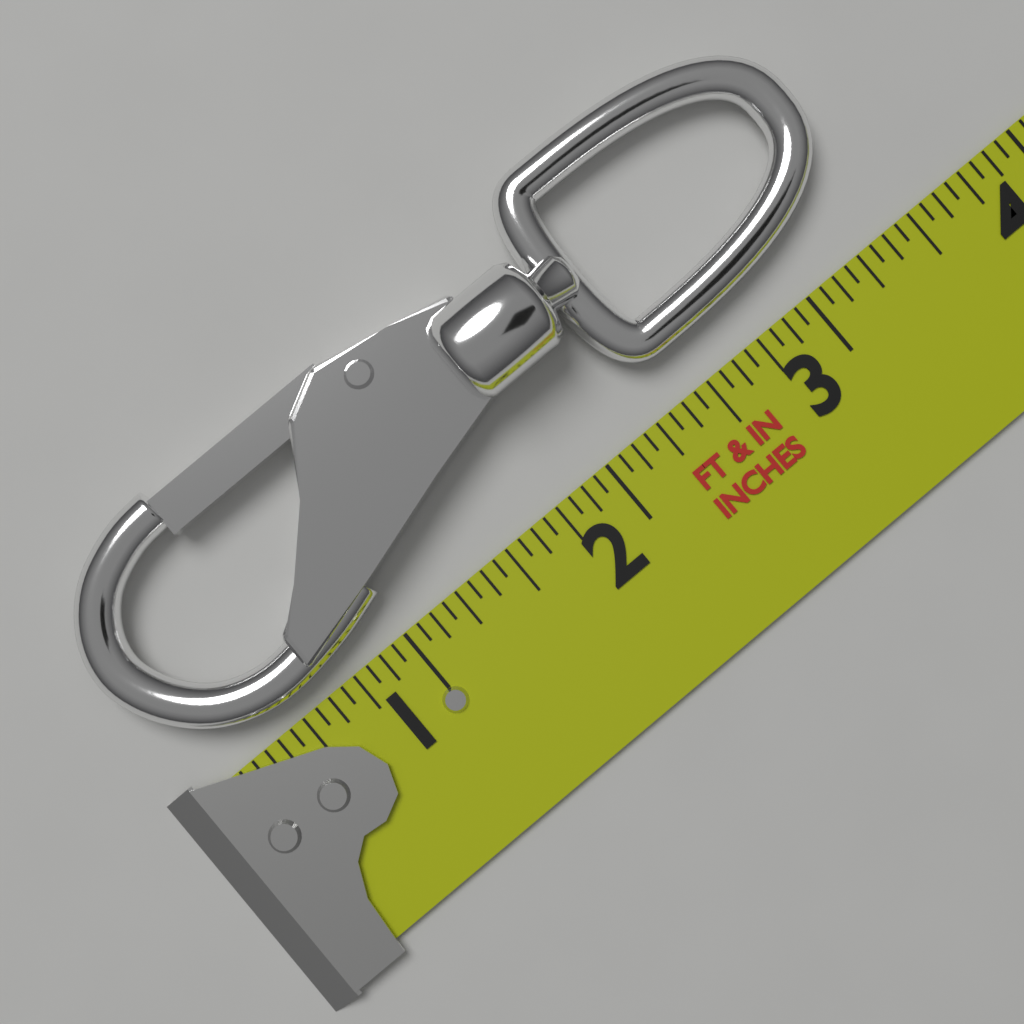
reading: 3.4375 in
